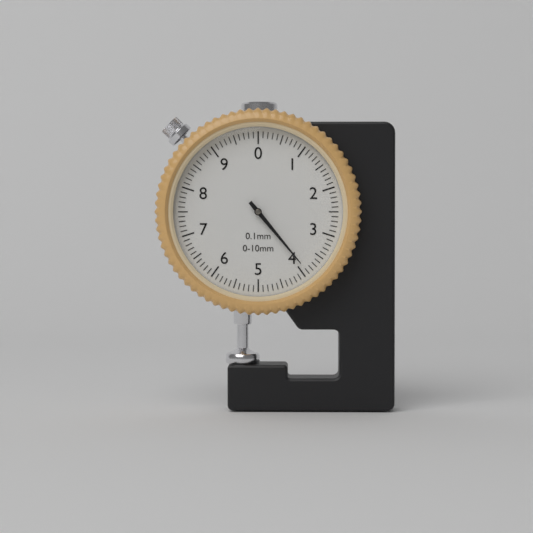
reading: 3.9 mm
